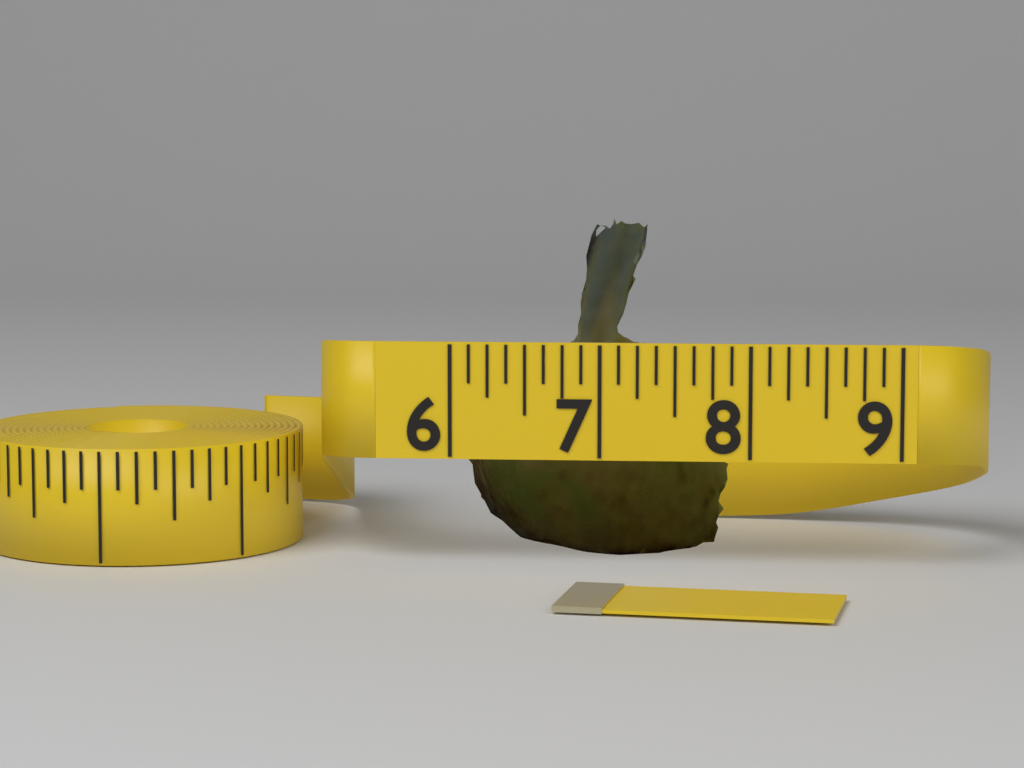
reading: 7.875 (no unit)
